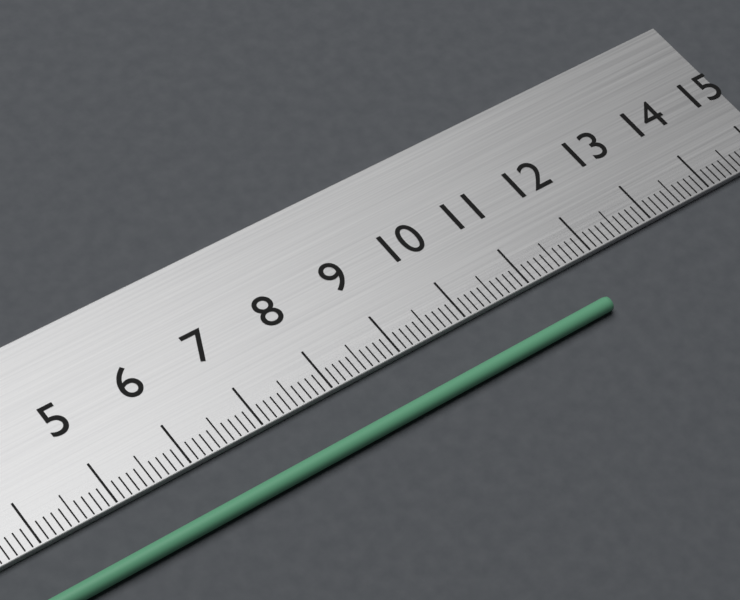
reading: 11.7 cm
